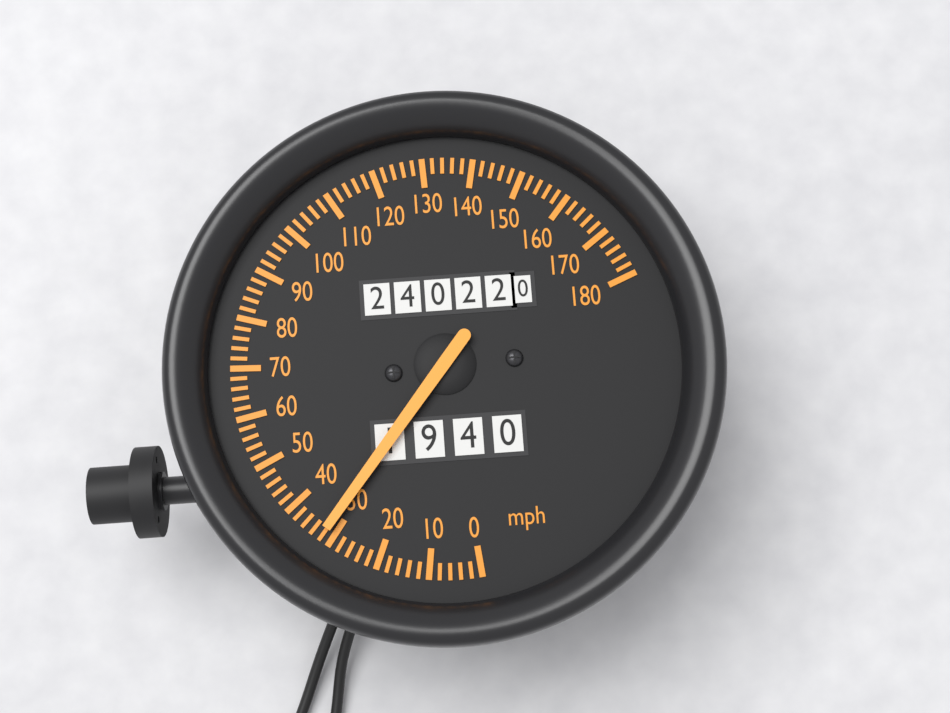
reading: 32 mph
